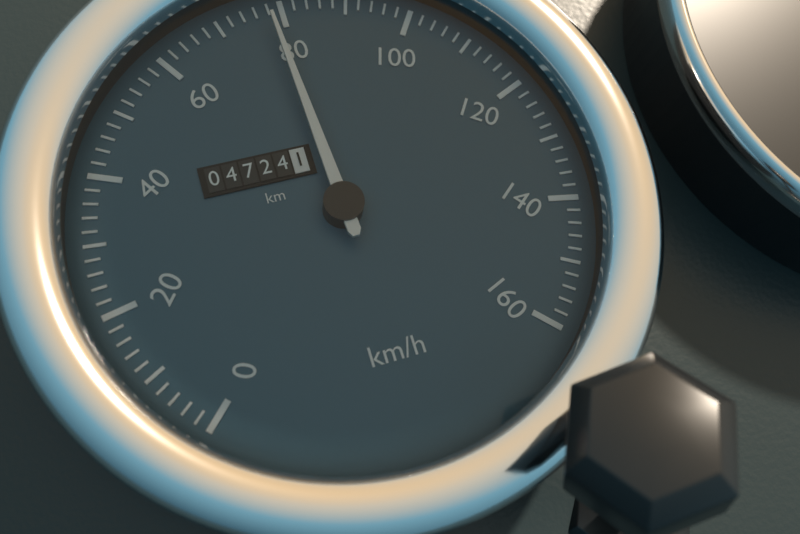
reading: 78 km/h
